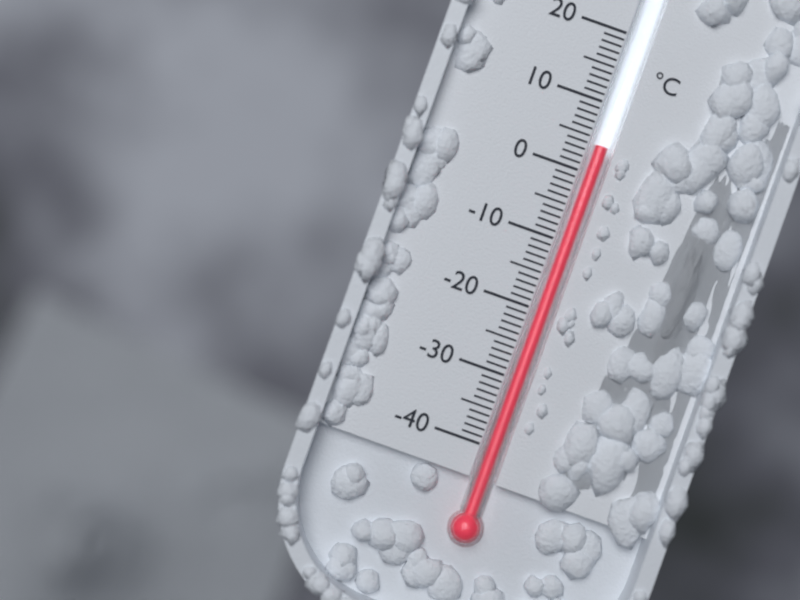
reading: 4 °C
